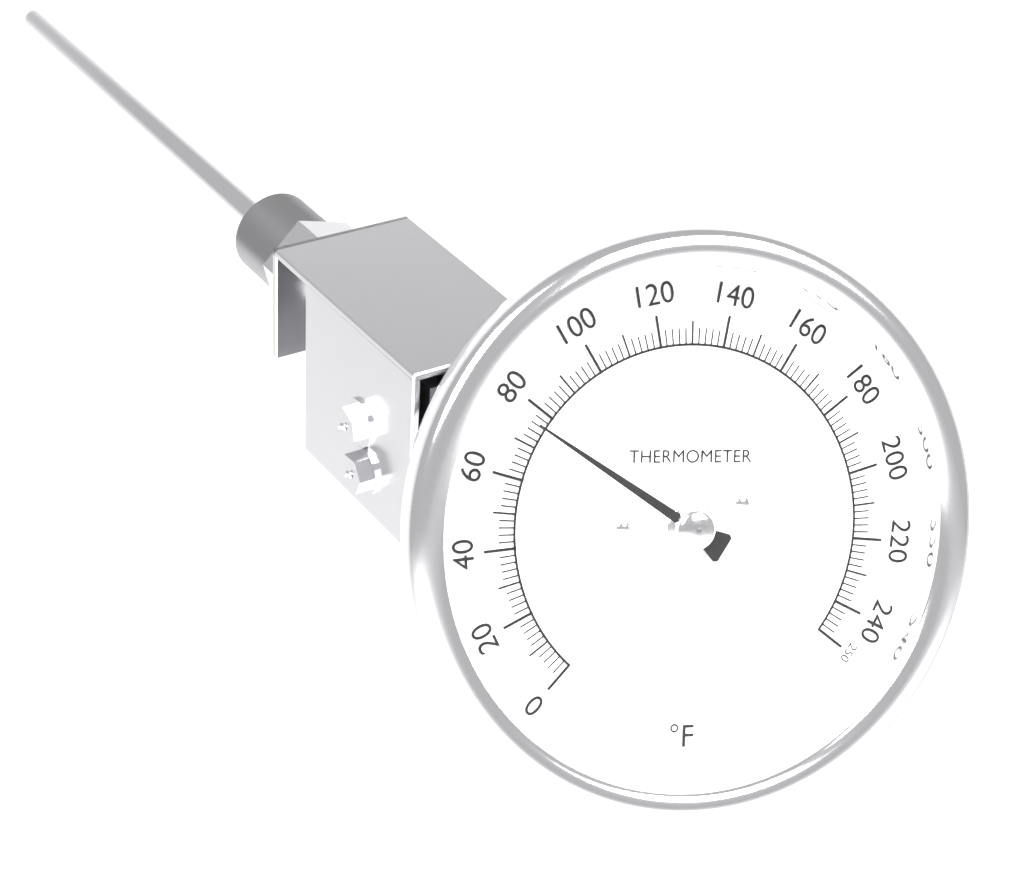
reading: 76 °F
